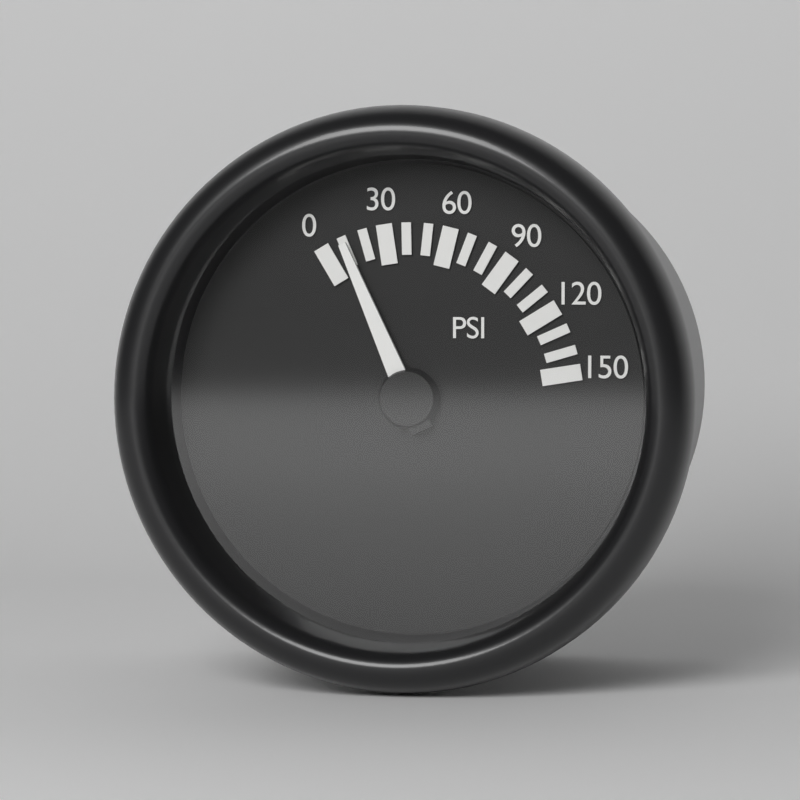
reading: 10 psi
